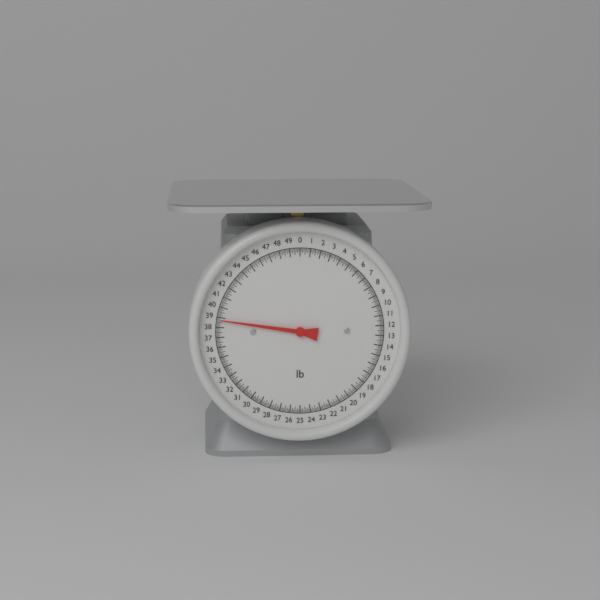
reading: 38.750 lb
